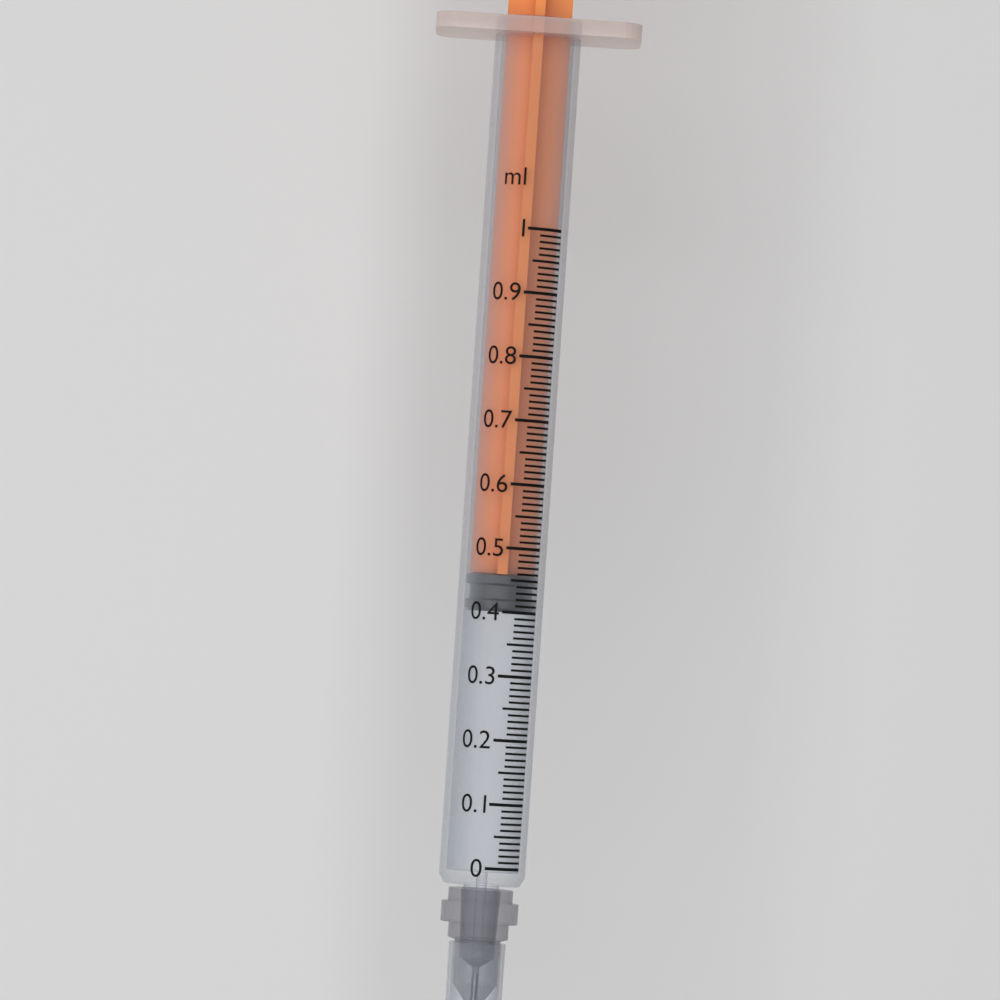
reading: 0.40 ml
